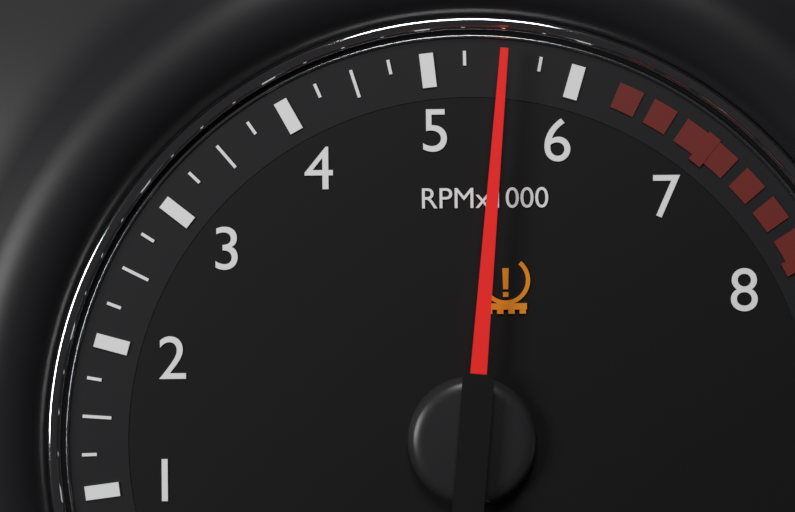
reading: 5.50 RPM x1000
